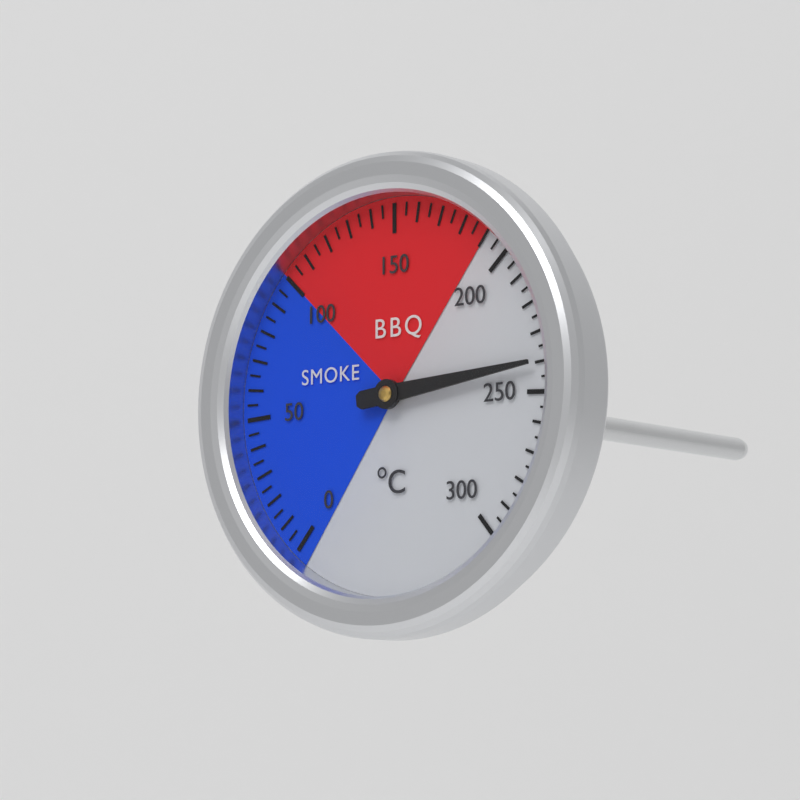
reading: 240 °C
